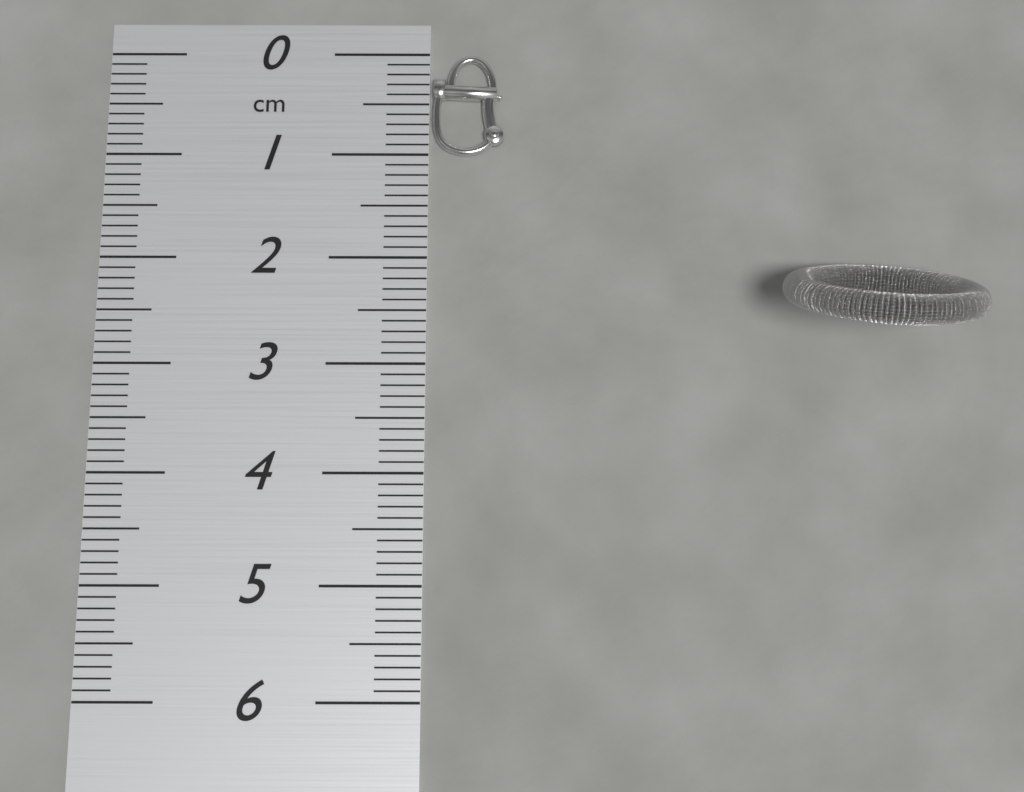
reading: 1.0 cm
